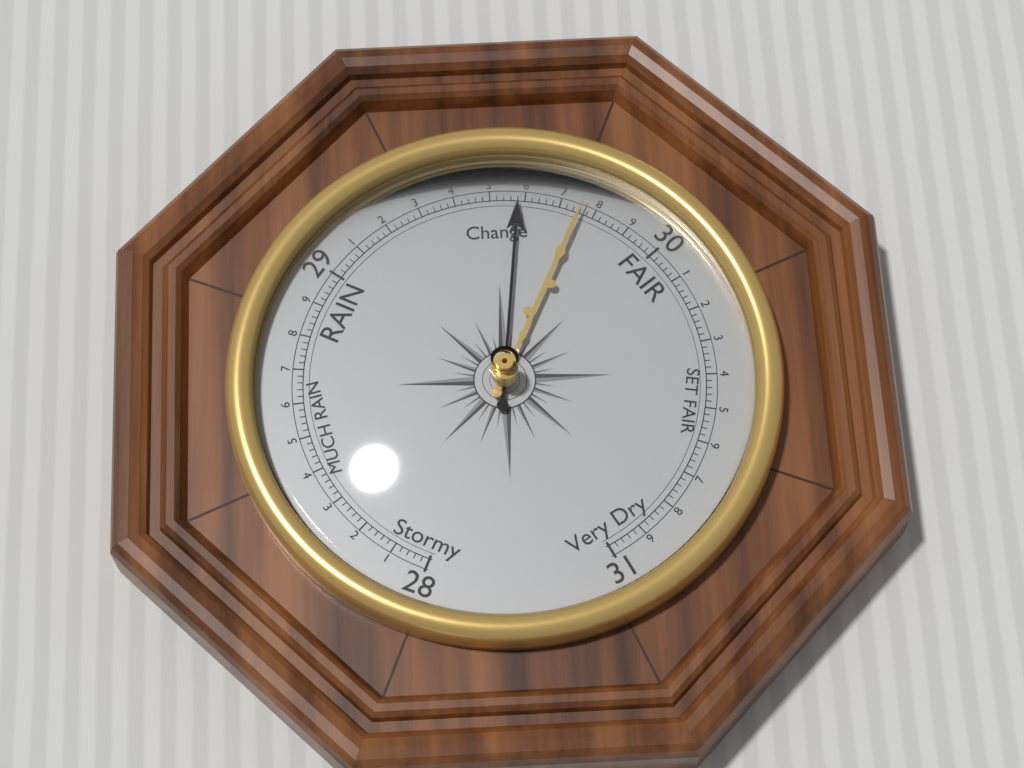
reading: 29.58 (no unit)
